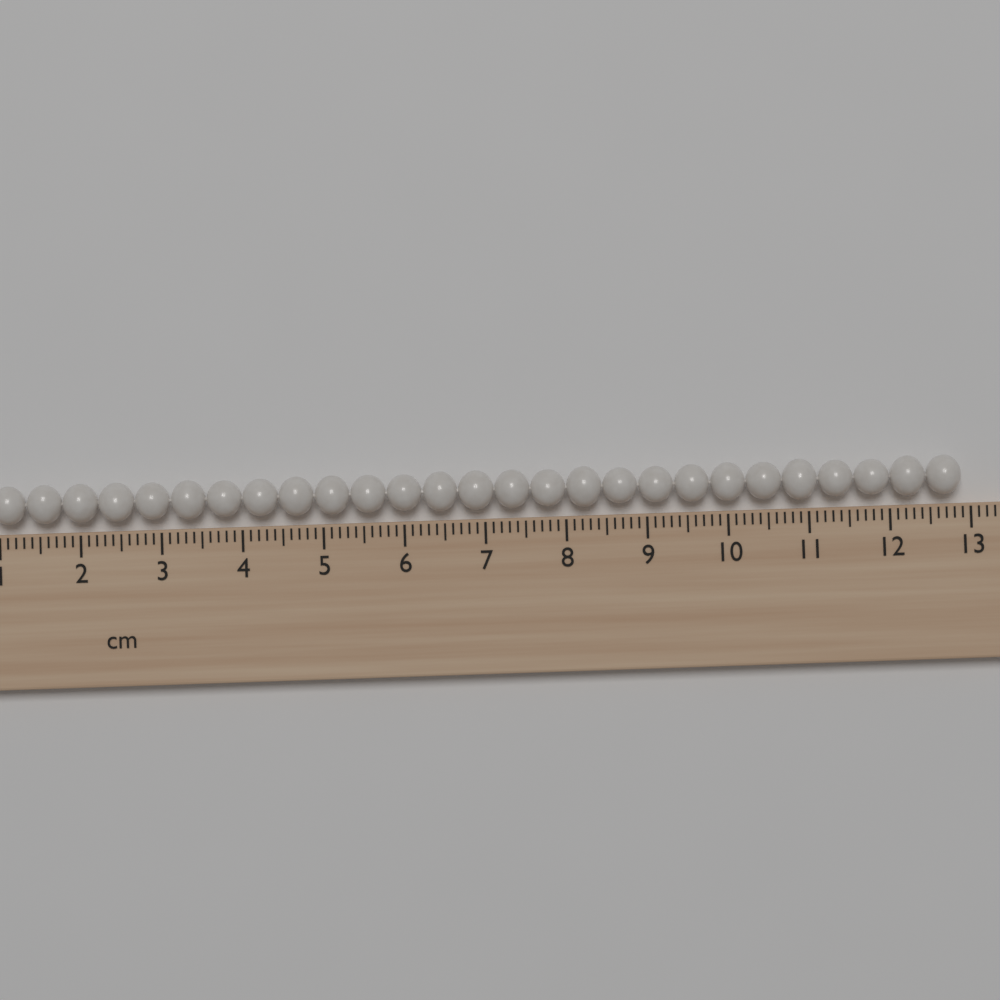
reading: 12.9 cm
